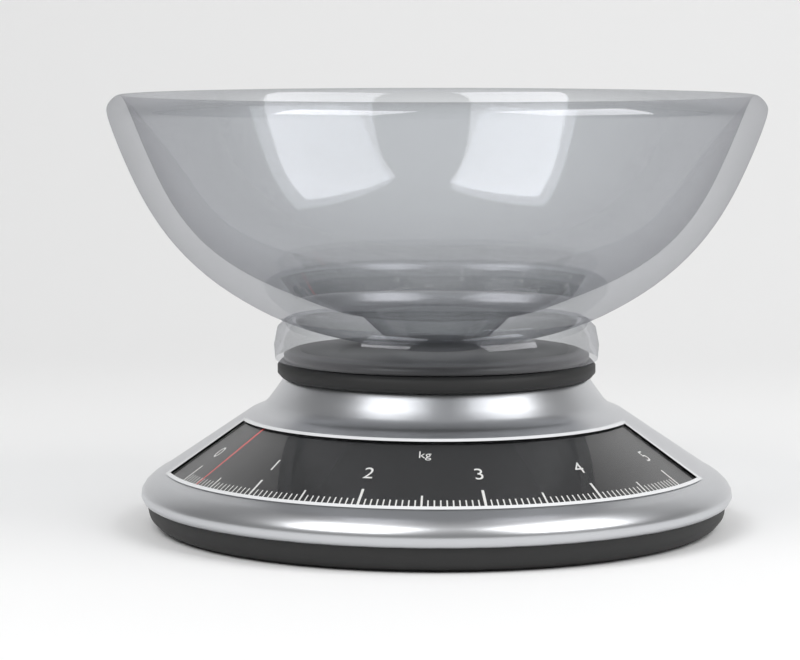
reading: 0.30 kg
